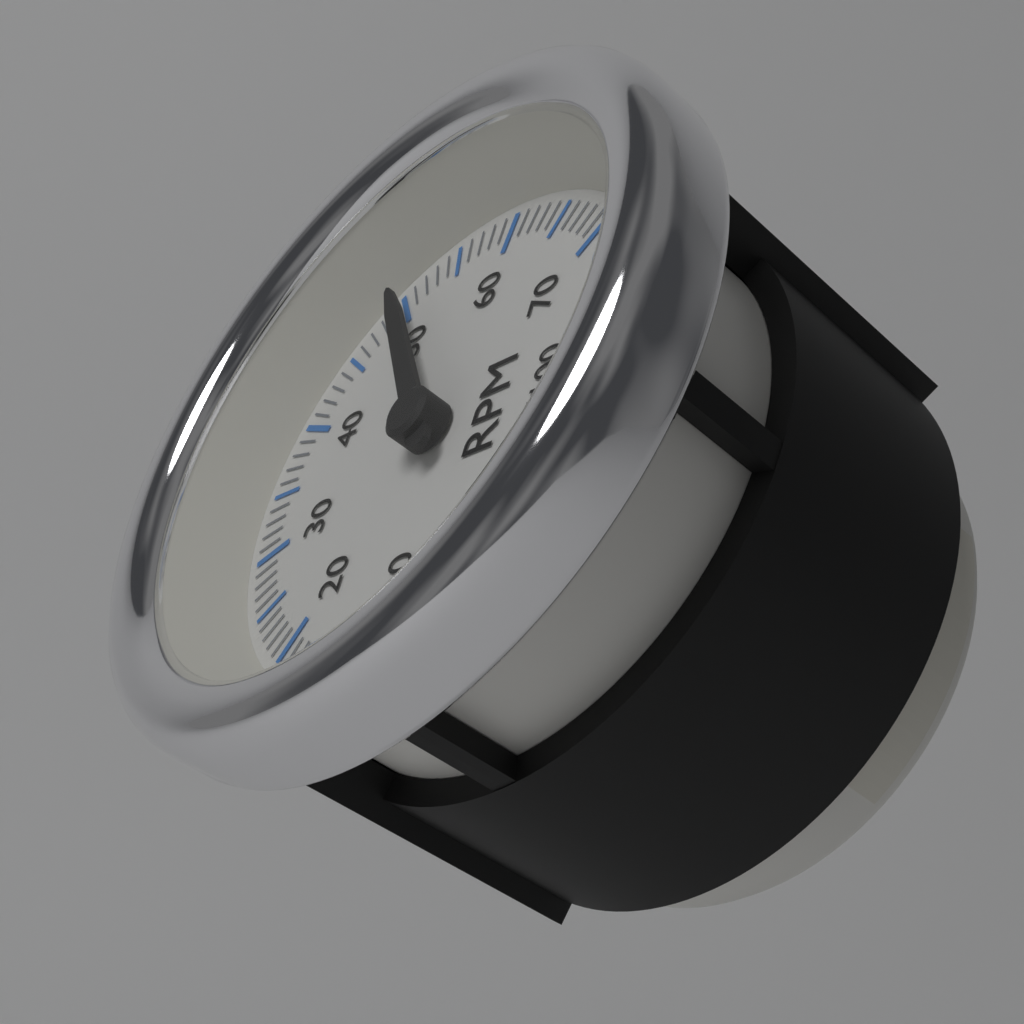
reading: 5000 RPM
